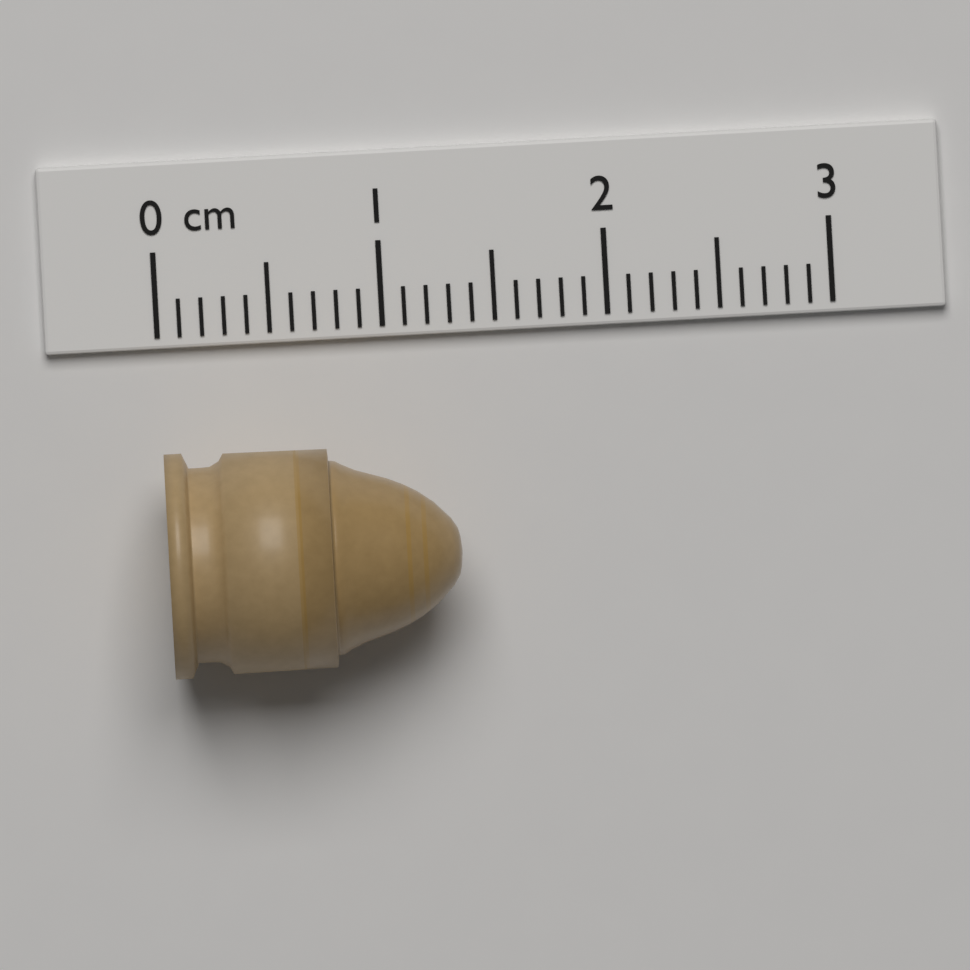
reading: 1.3 cm
